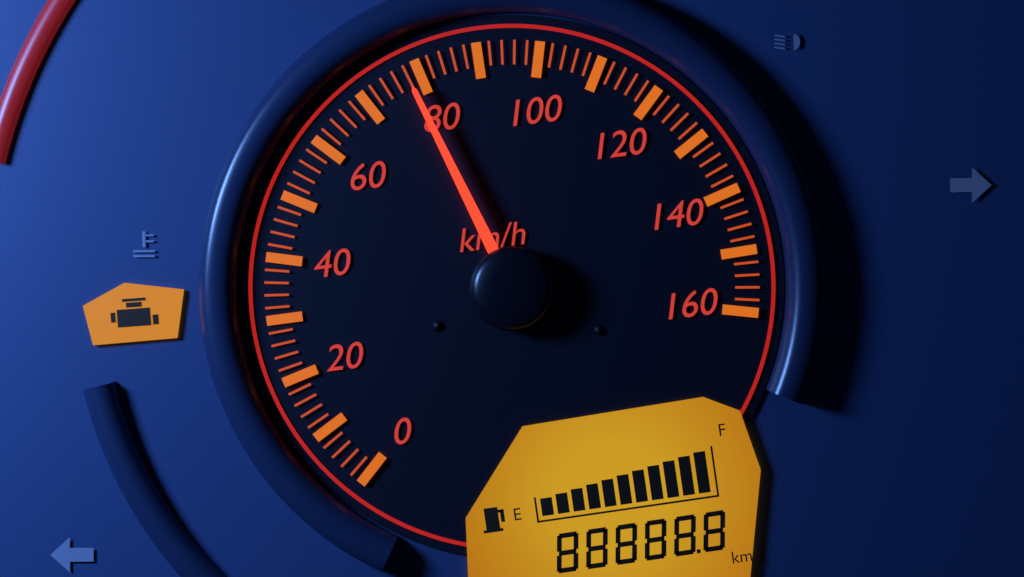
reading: 78 km/h
